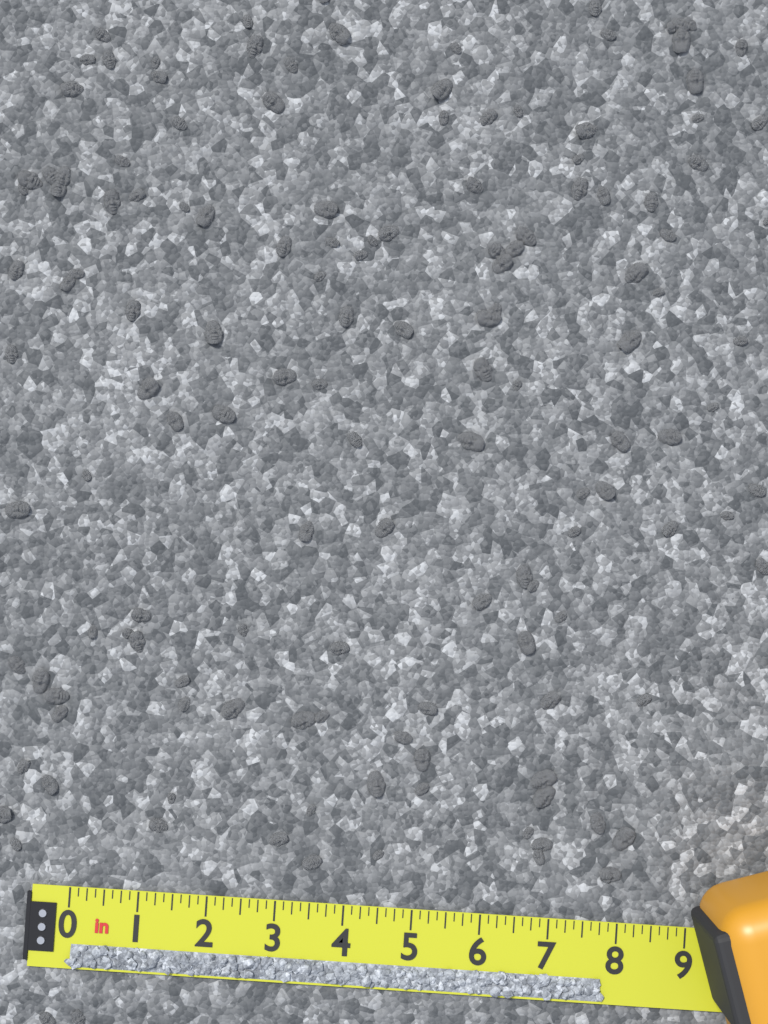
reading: 7.875 in
